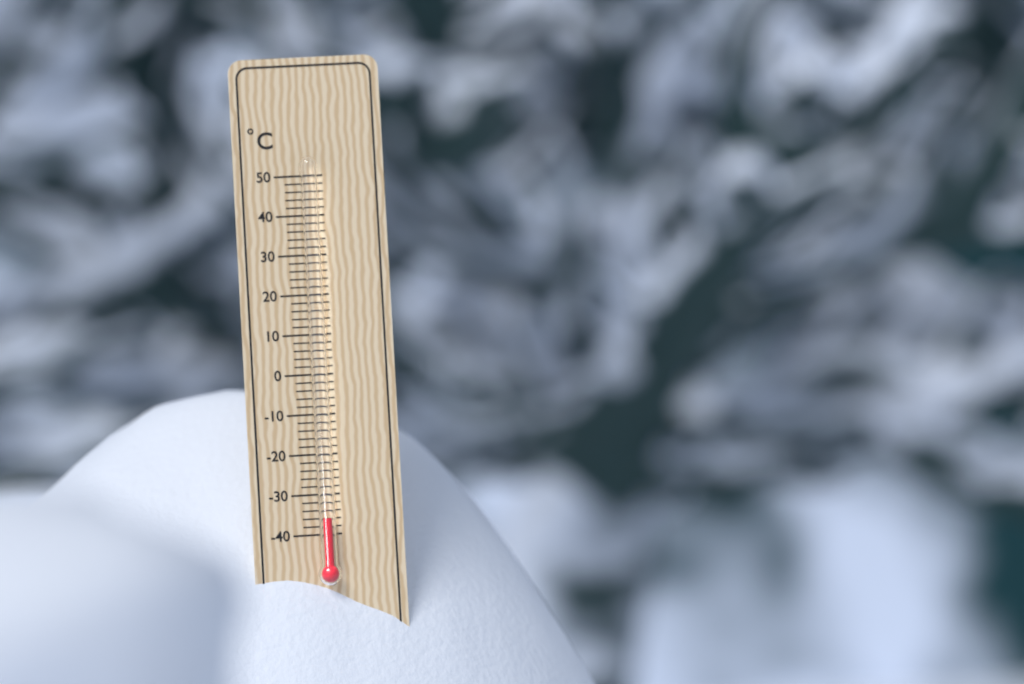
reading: -36 °C
